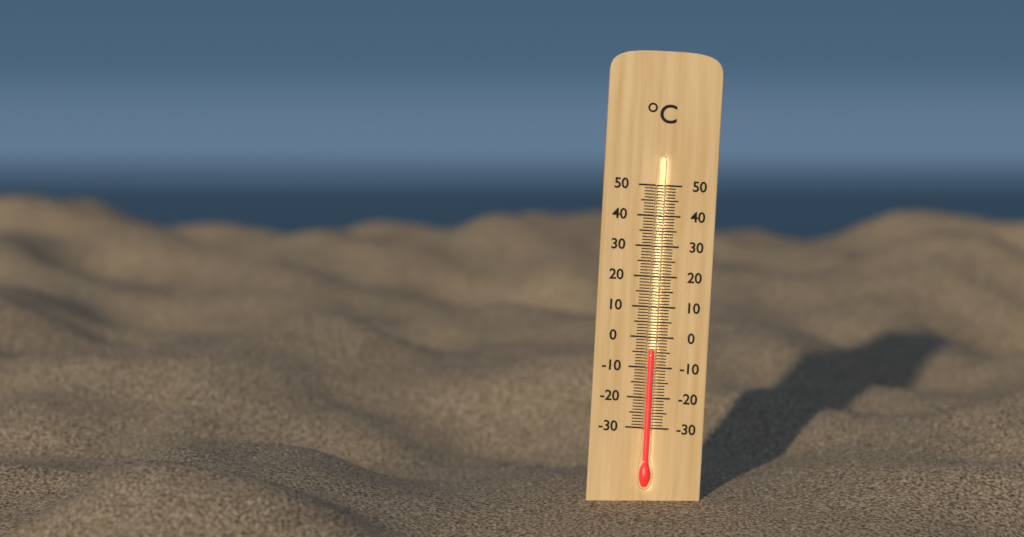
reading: -4 °C
